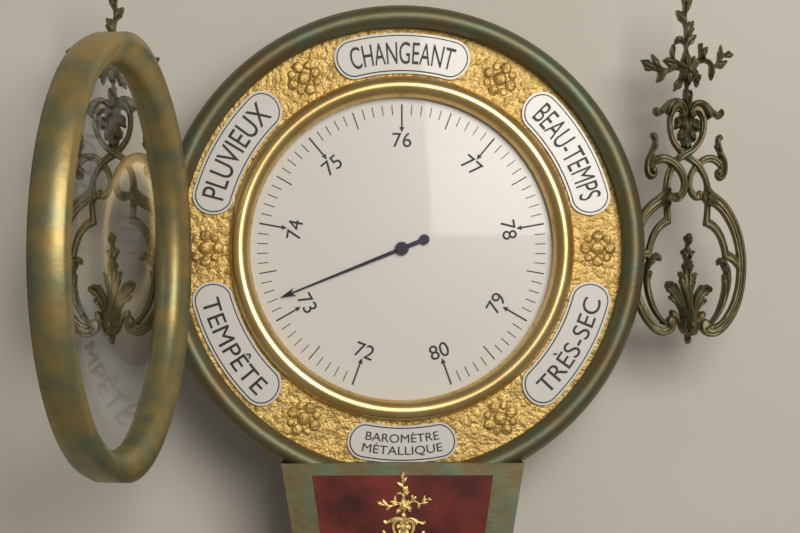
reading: 73.2 (no unit)
